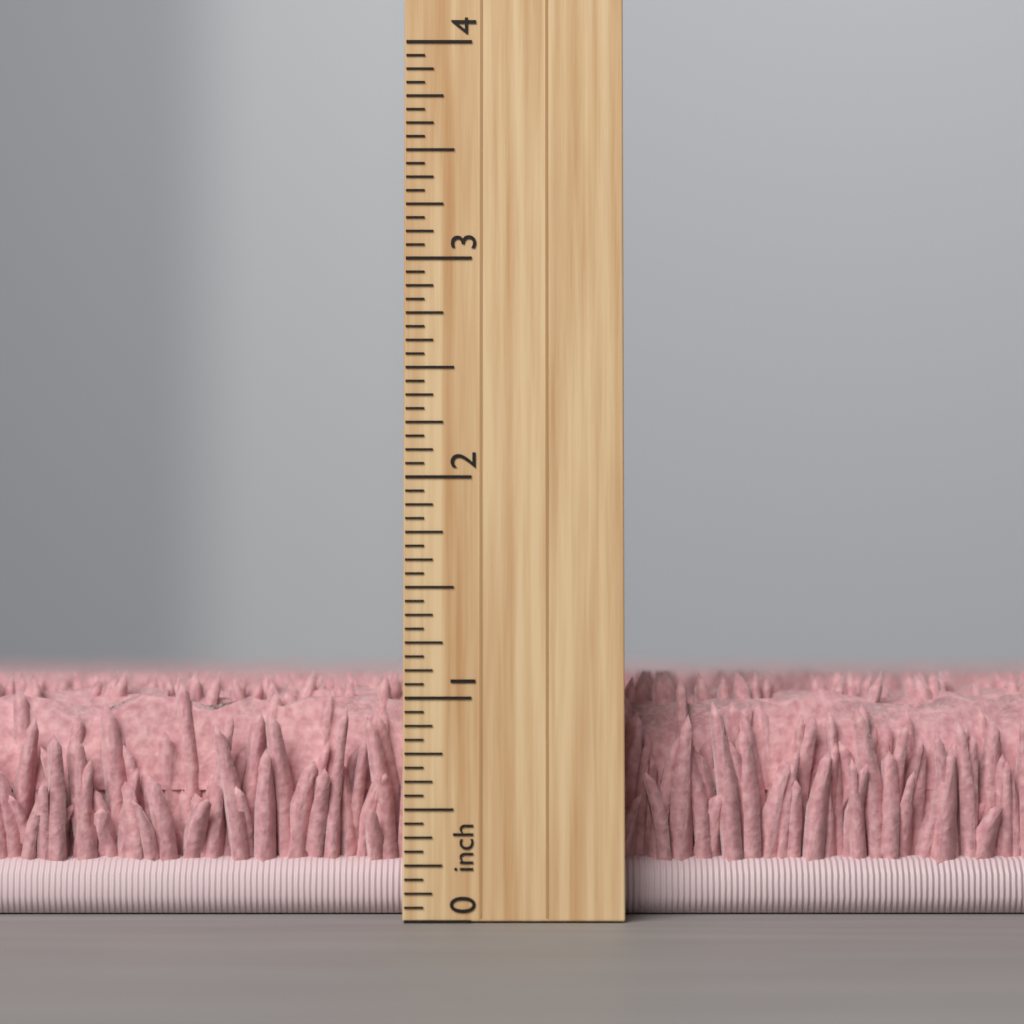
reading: 1.1250 inch
